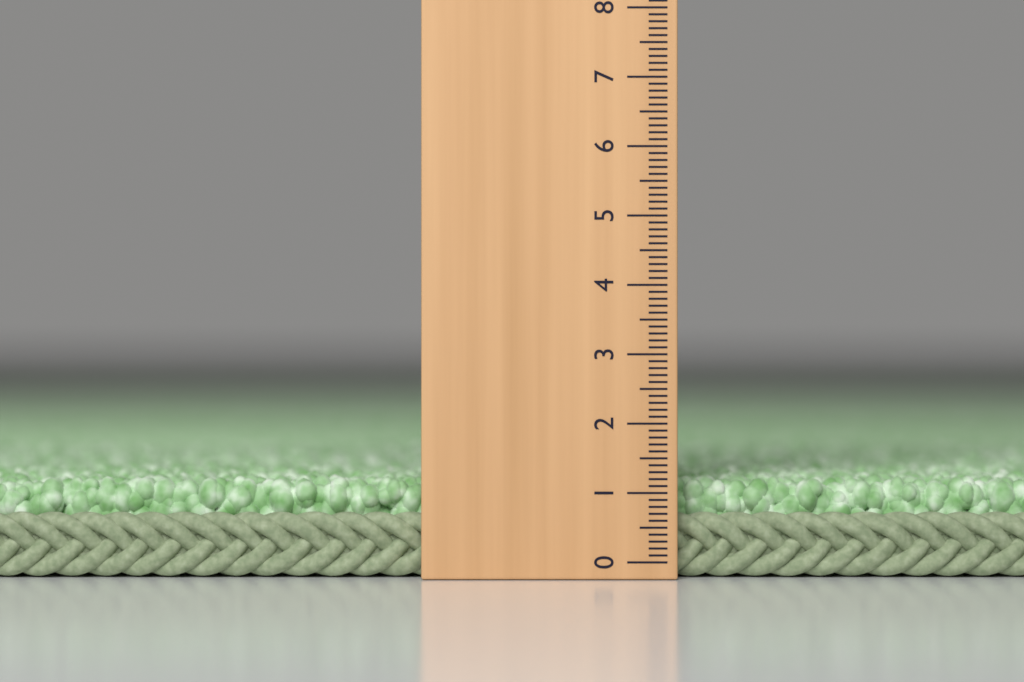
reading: 1.2 (no unit)
